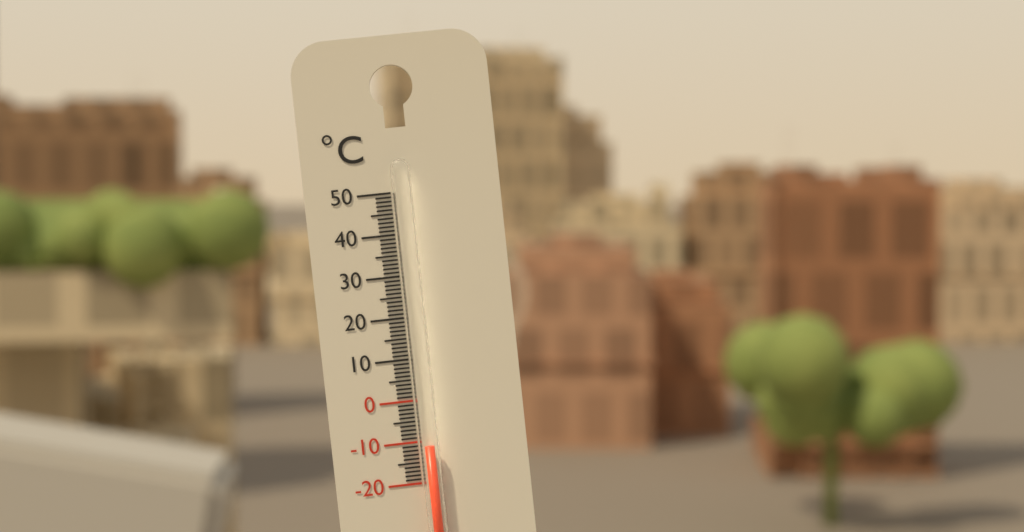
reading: -11 °C
